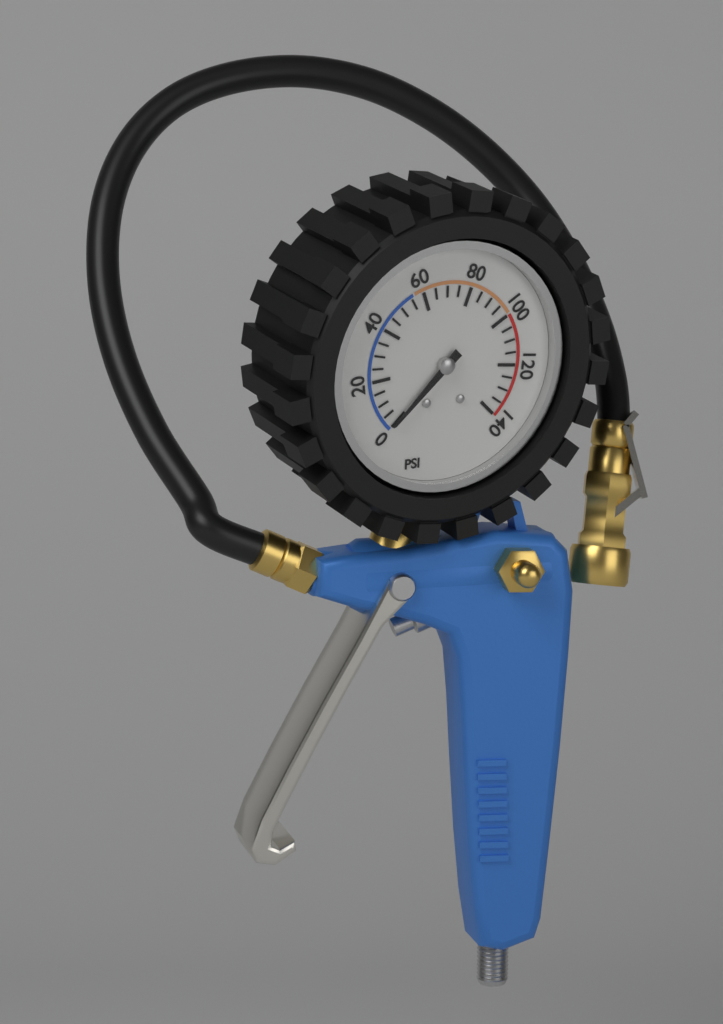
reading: 0 psi
